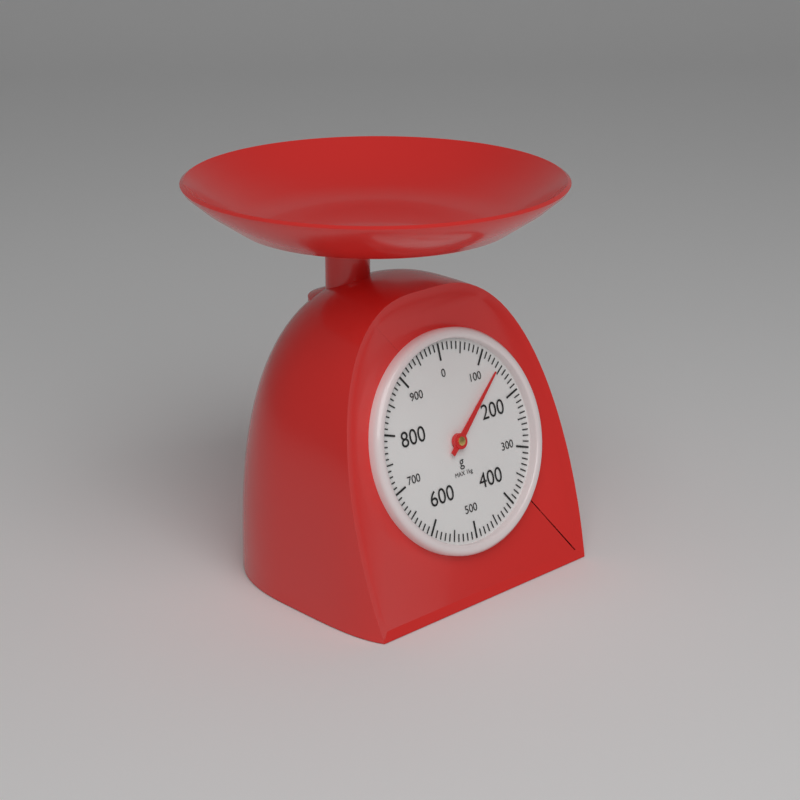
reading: 140 g
